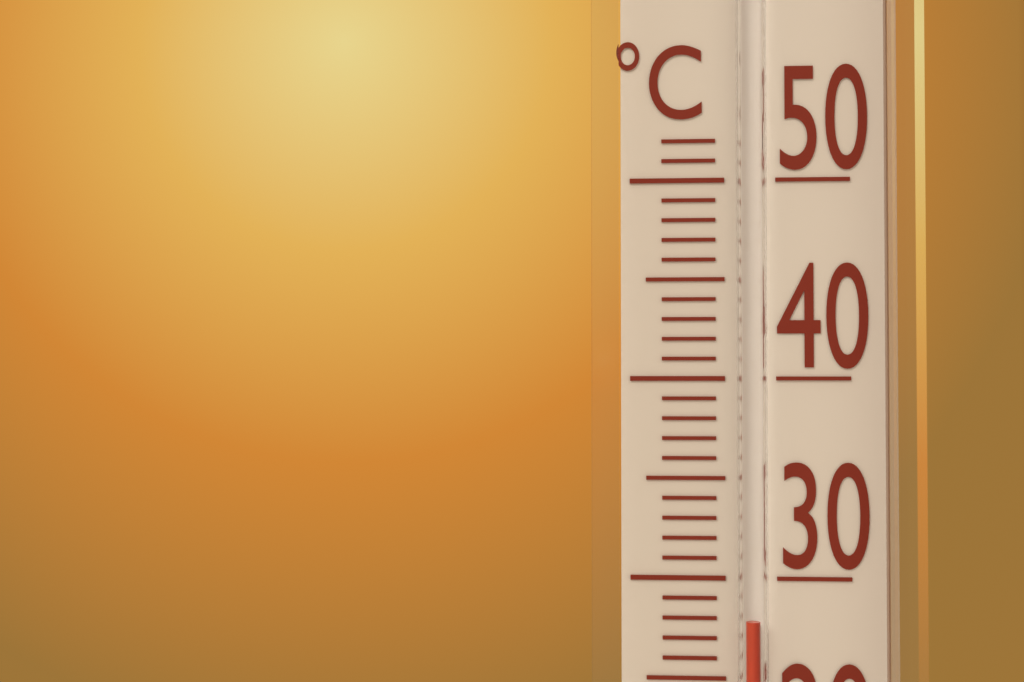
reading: 28 °C
